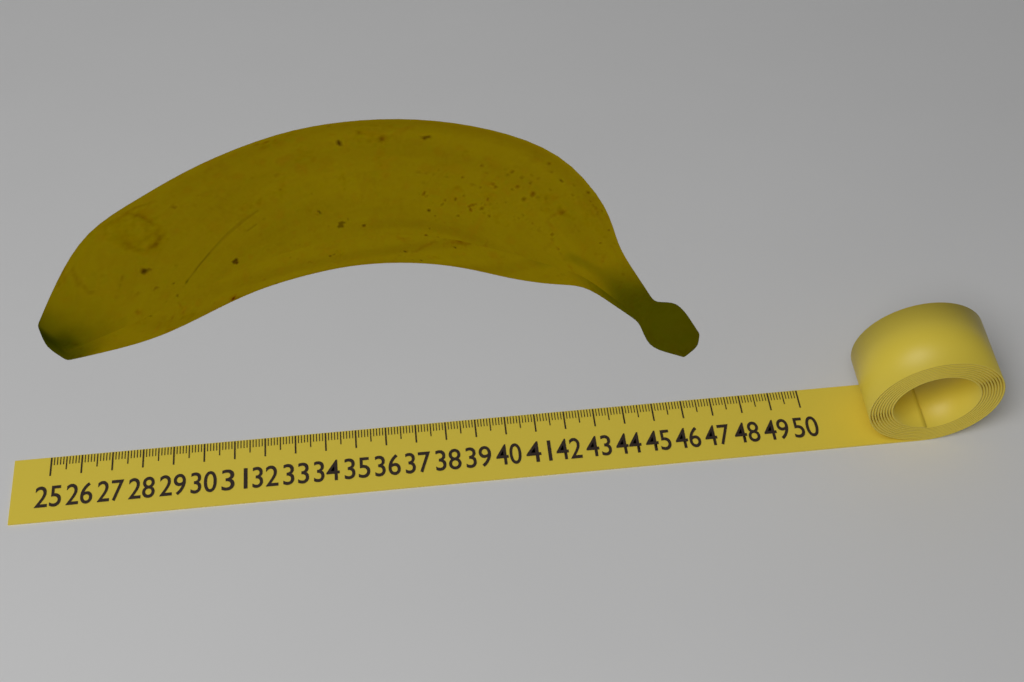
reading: 46.5 (no unit)
